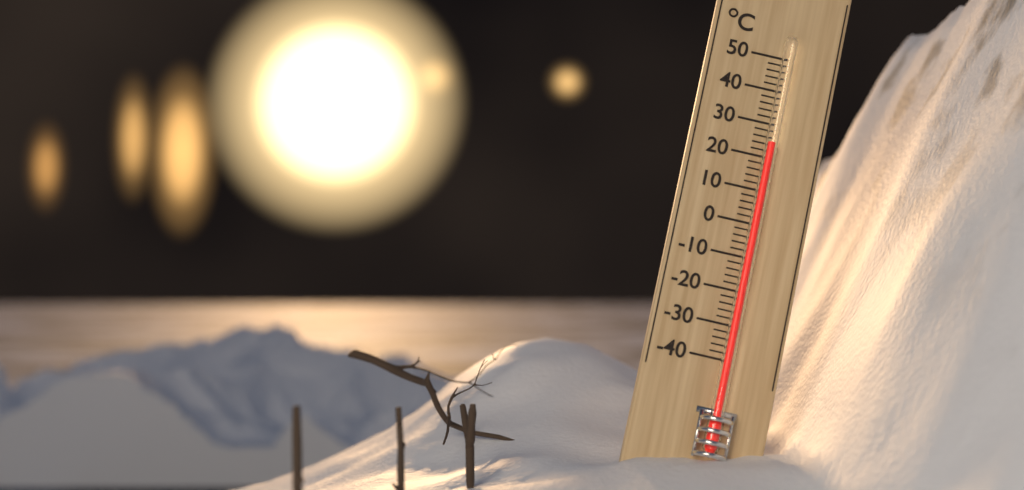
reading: 24 °C
